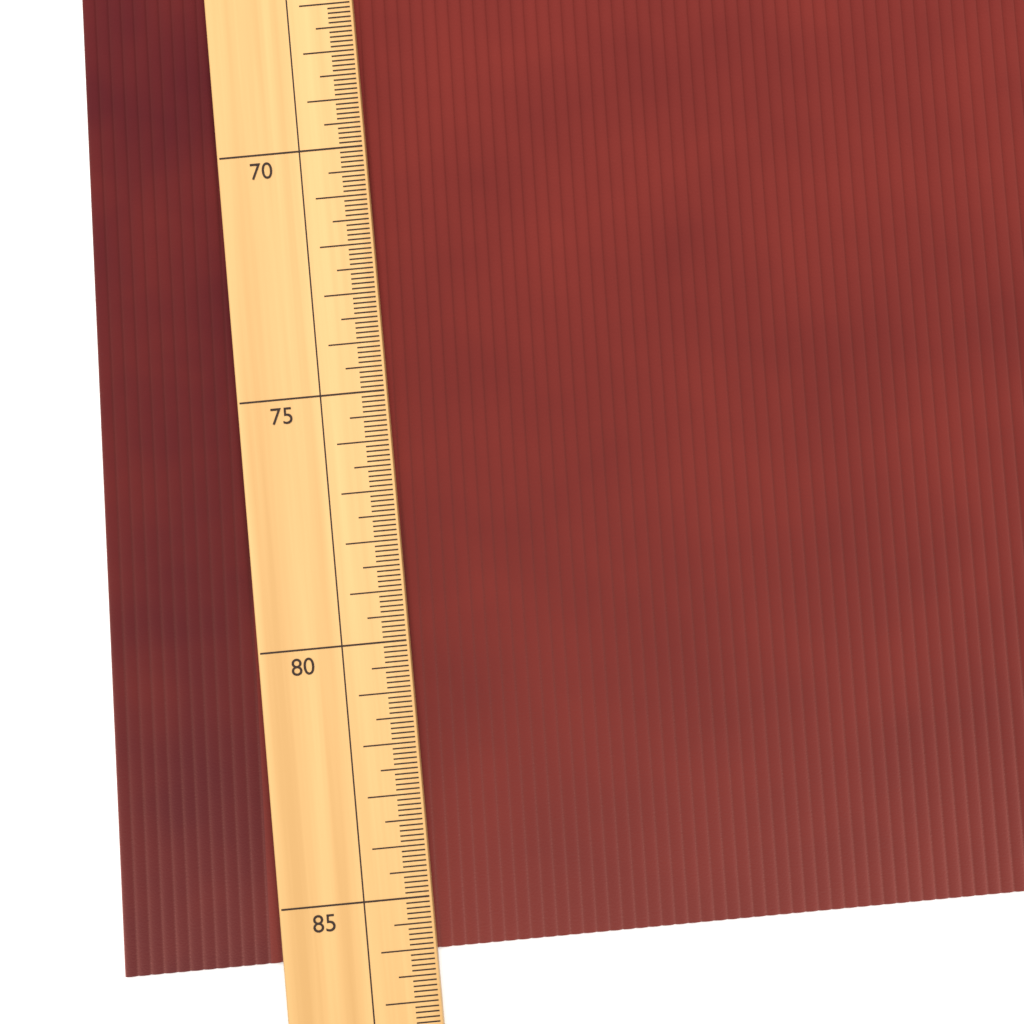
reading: 86.1 (no unit)
